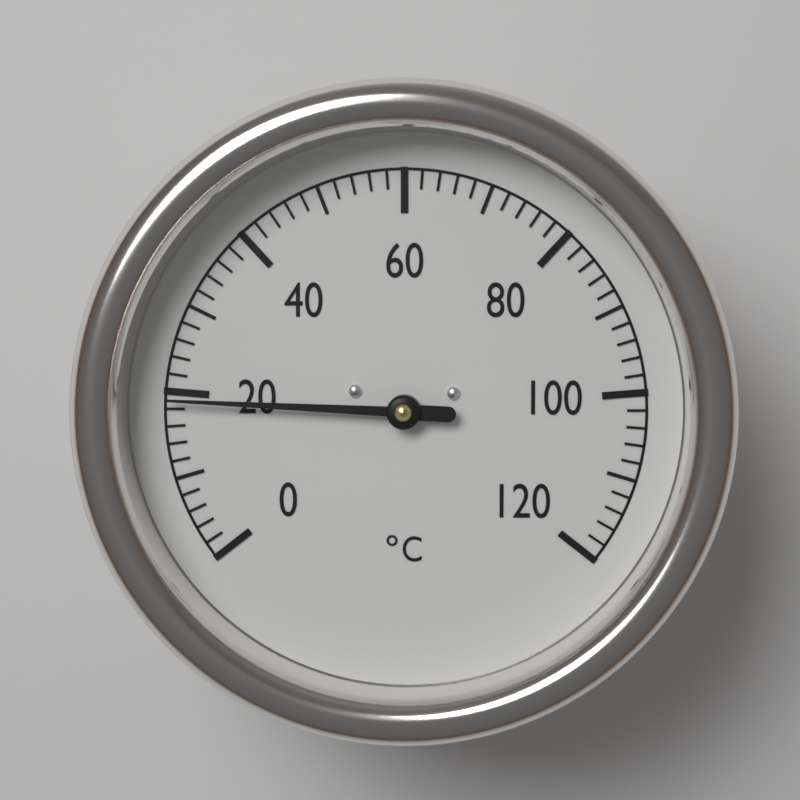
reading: 19 °C
